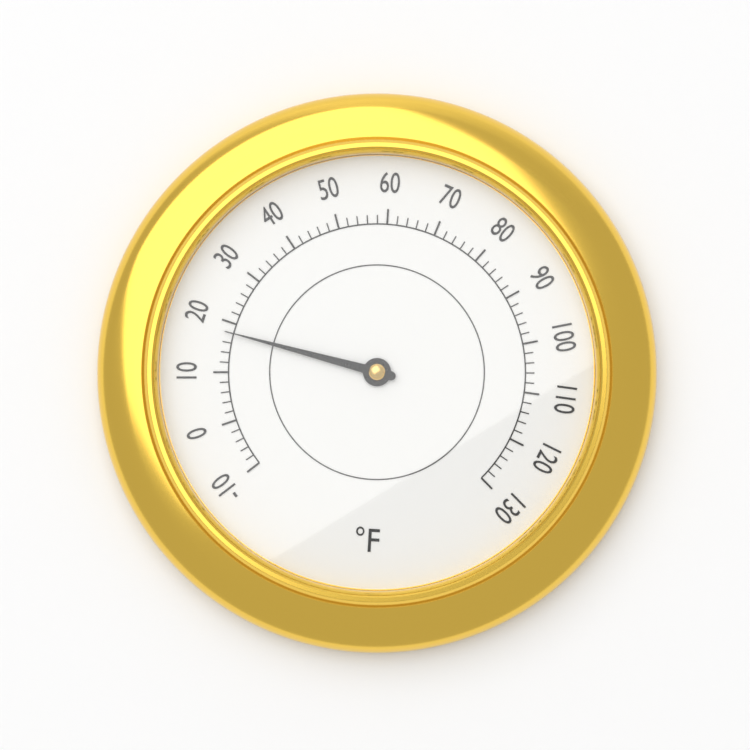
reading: 18 °F
